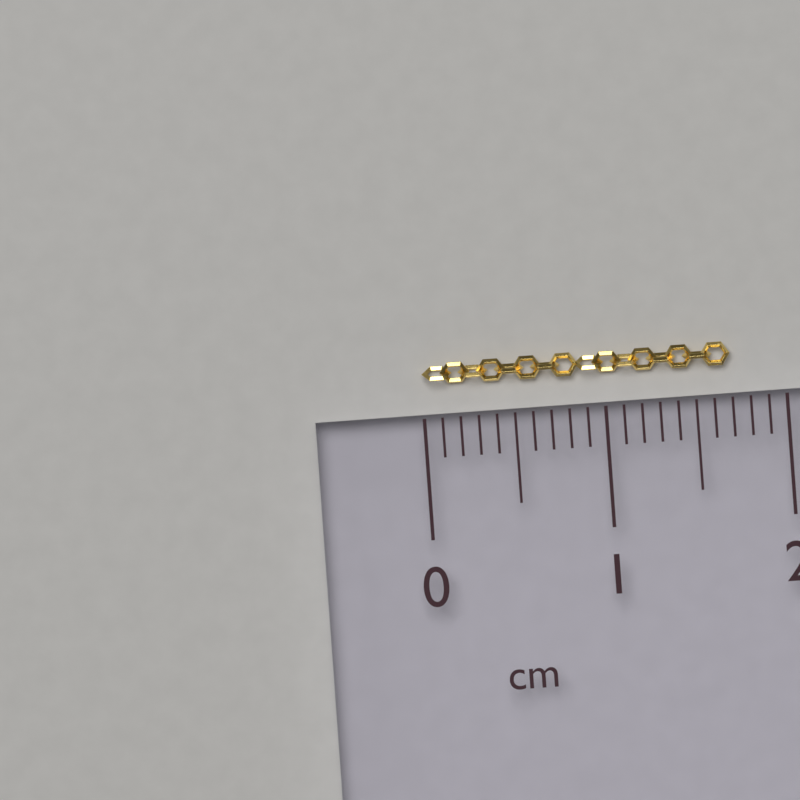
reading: 1.7 cm
